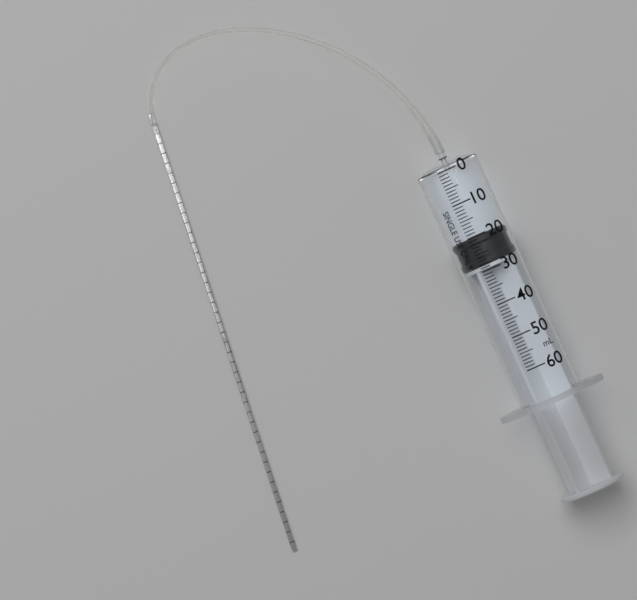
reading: 20 ml
